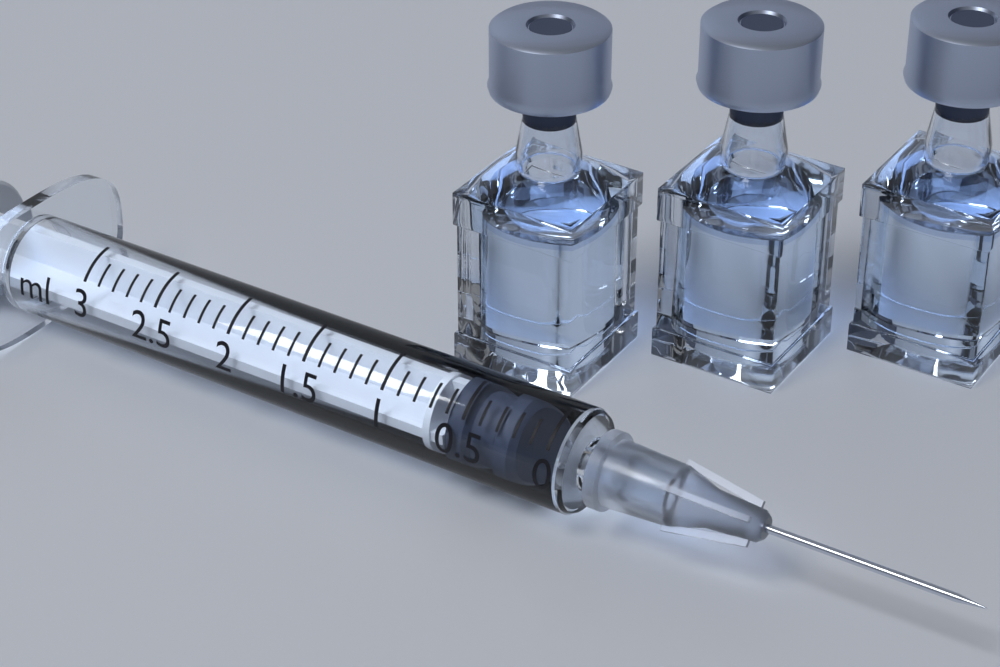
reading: 0.2 ml
